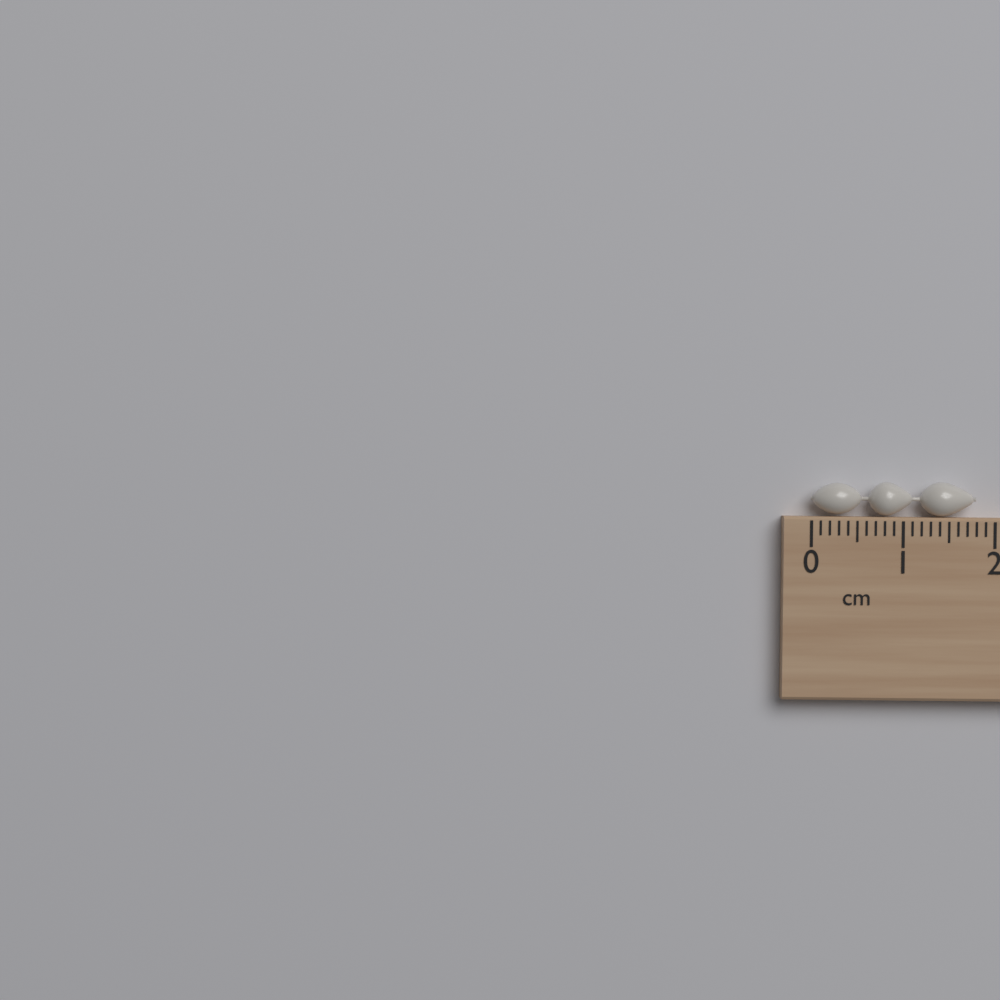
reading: 1.8 cm
